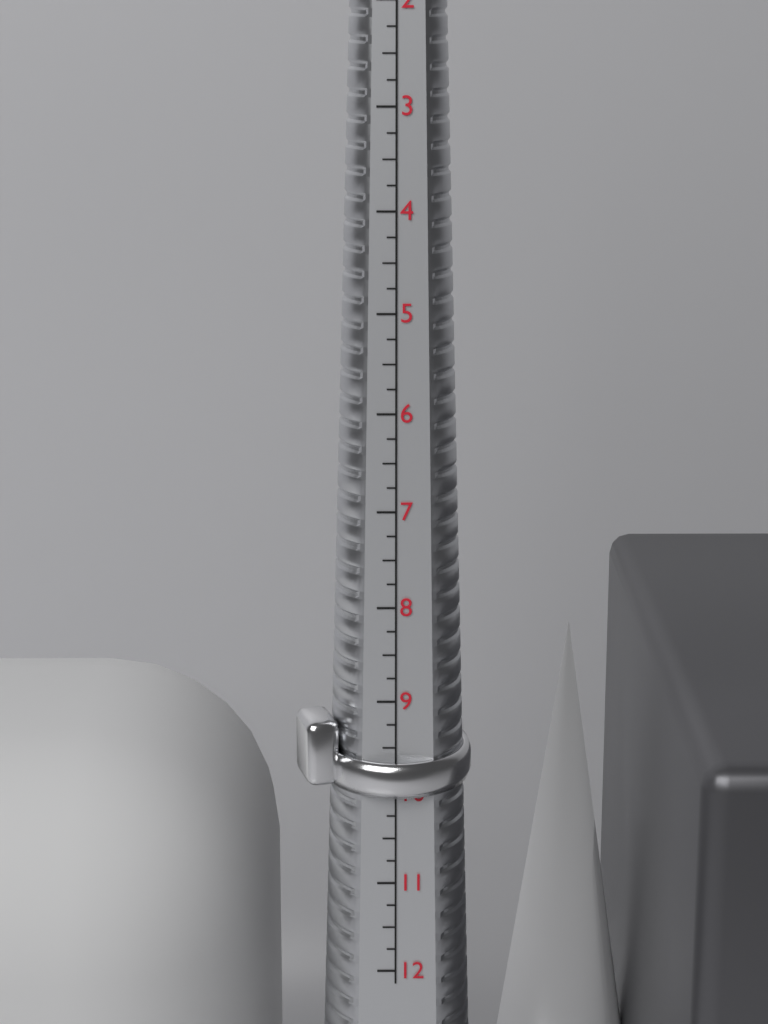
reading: 10.00 US
